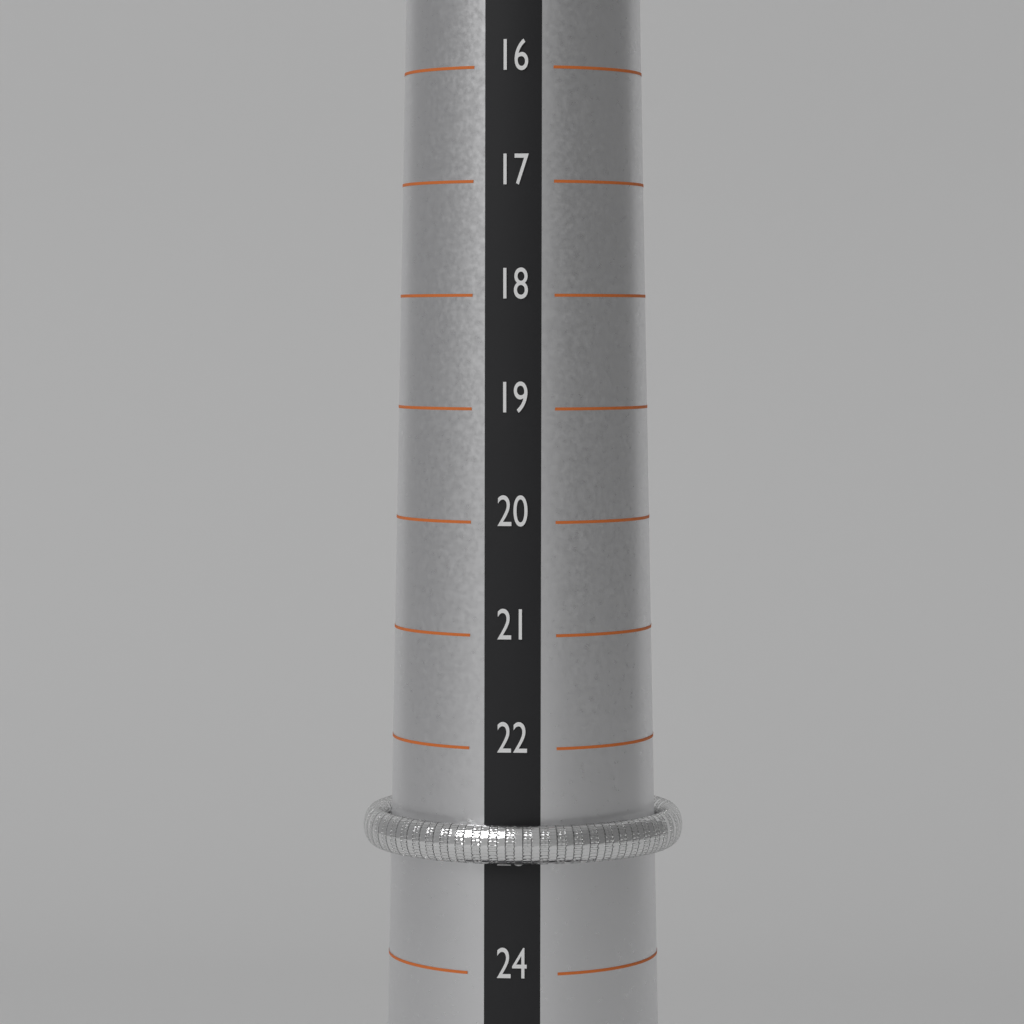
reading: 23 (no unit)
